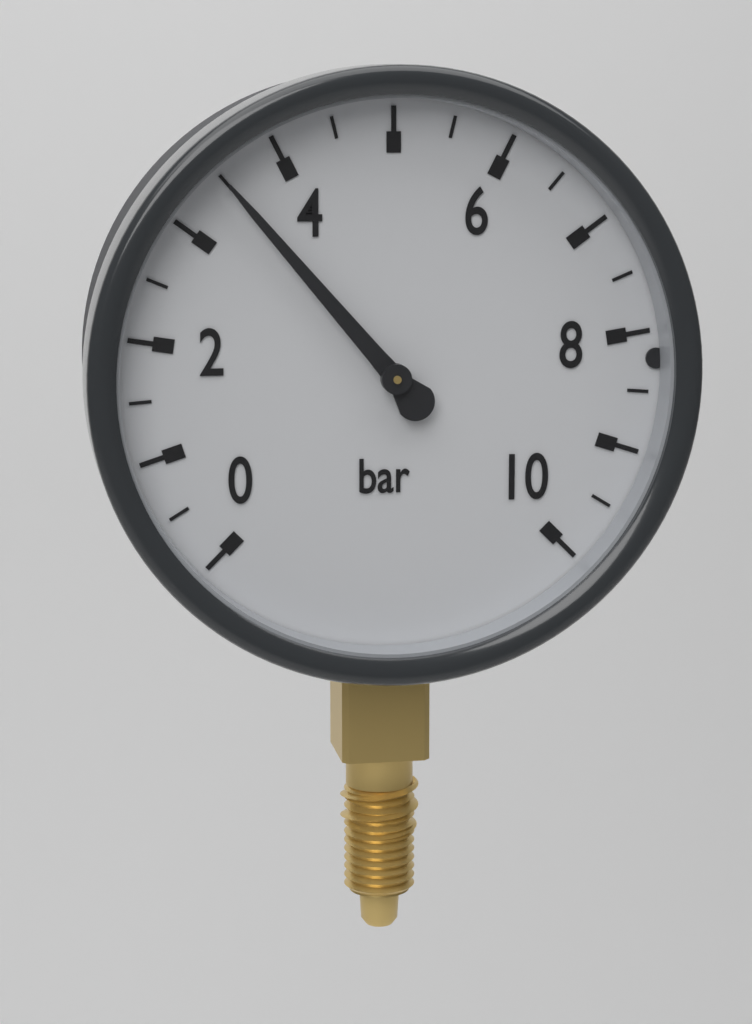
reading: 3.5 bar
